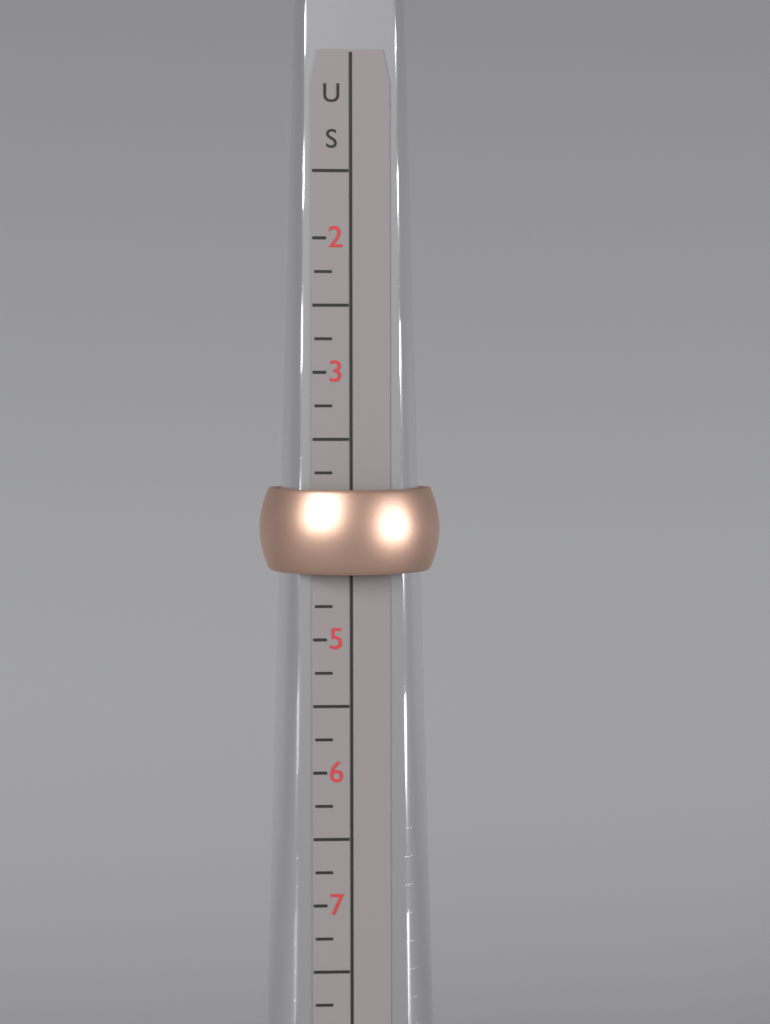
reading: 4.50 US
